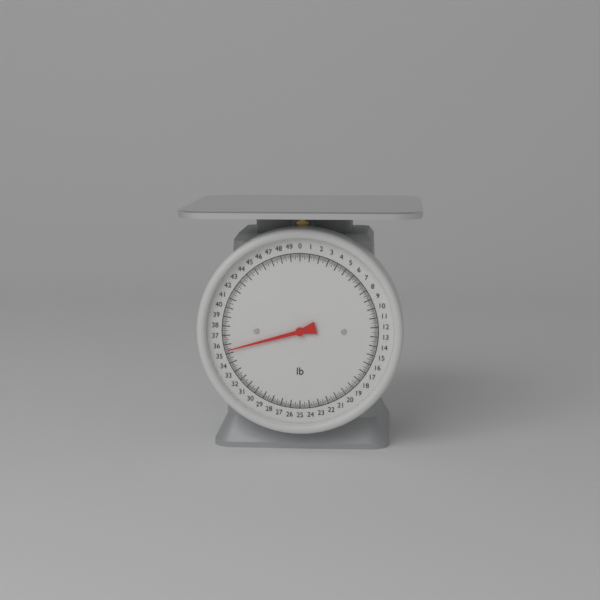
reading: 35.375 lb
